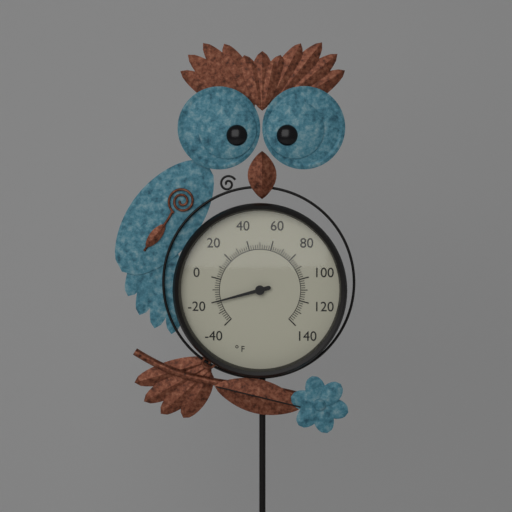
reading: -20 °F
